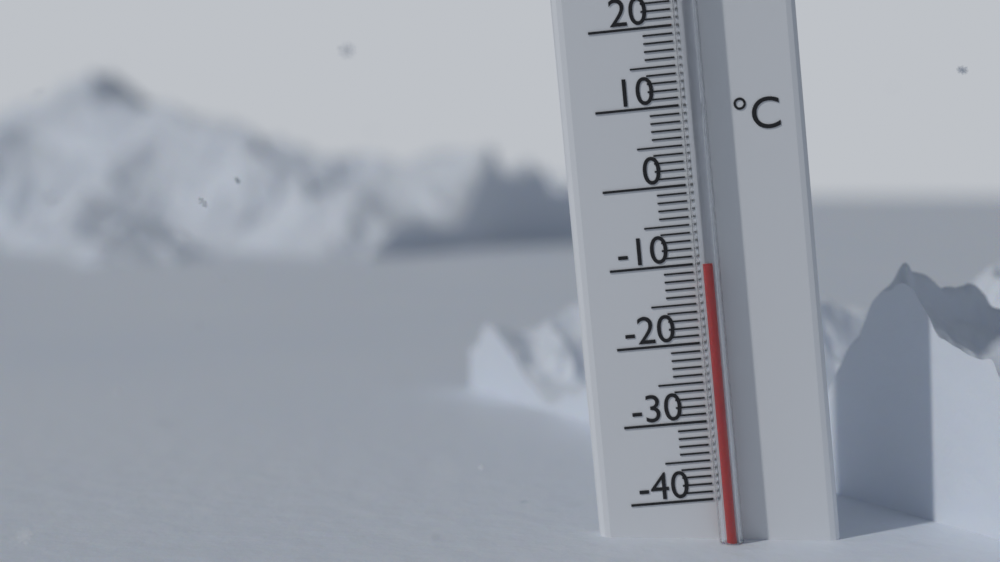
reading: -10 °C
